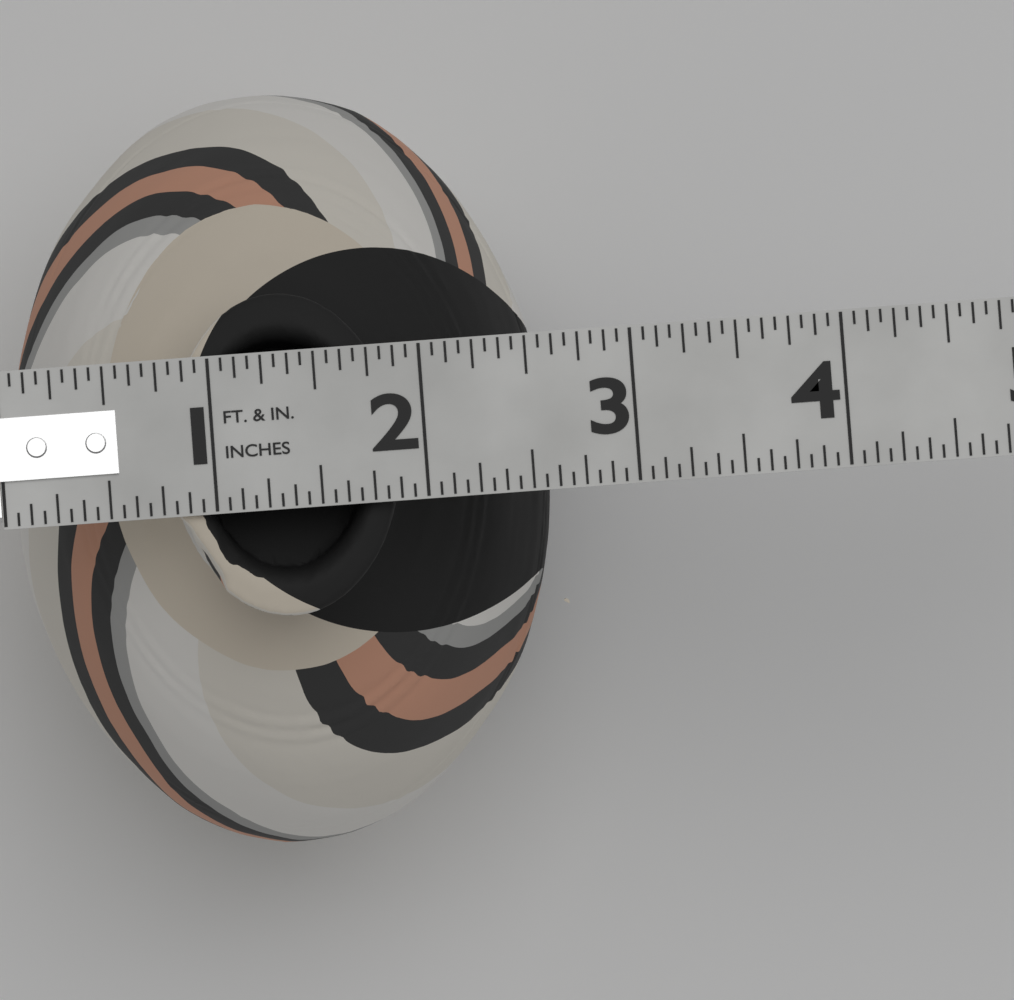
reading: 2.6250 in
